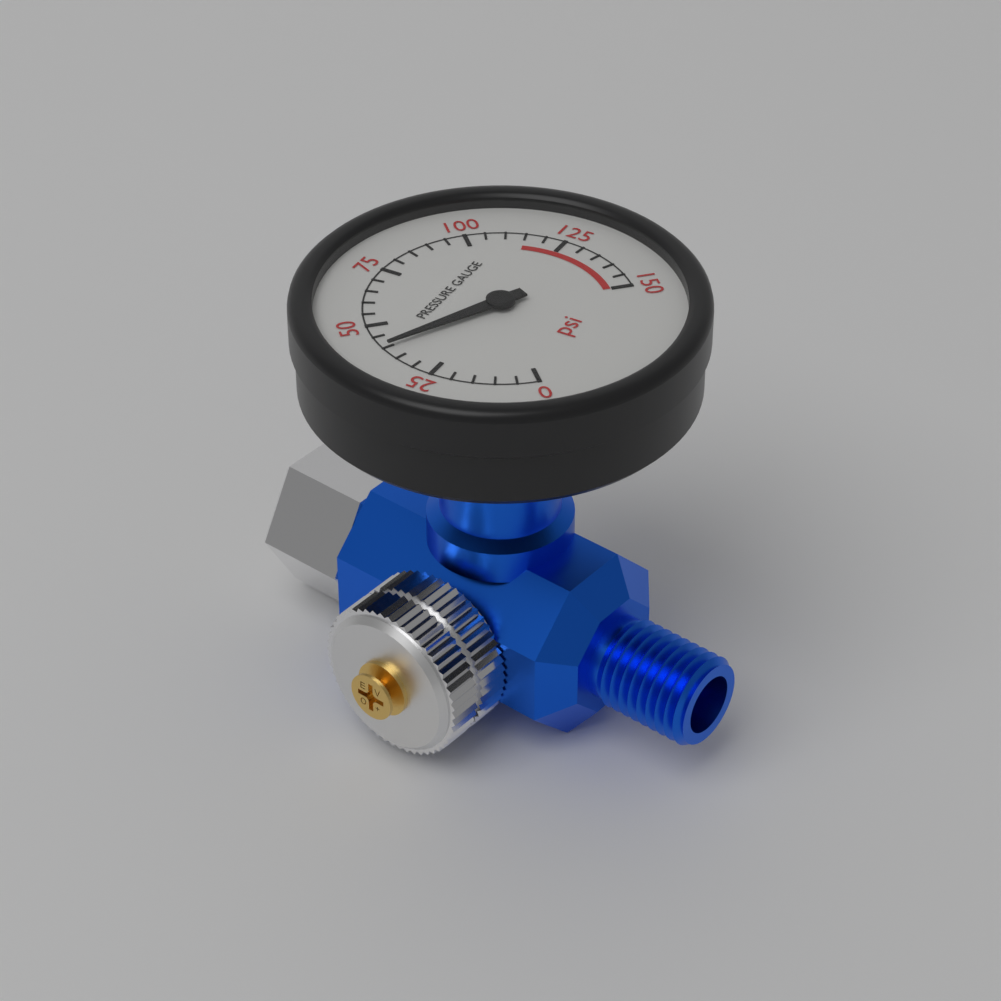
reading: 40 psi
